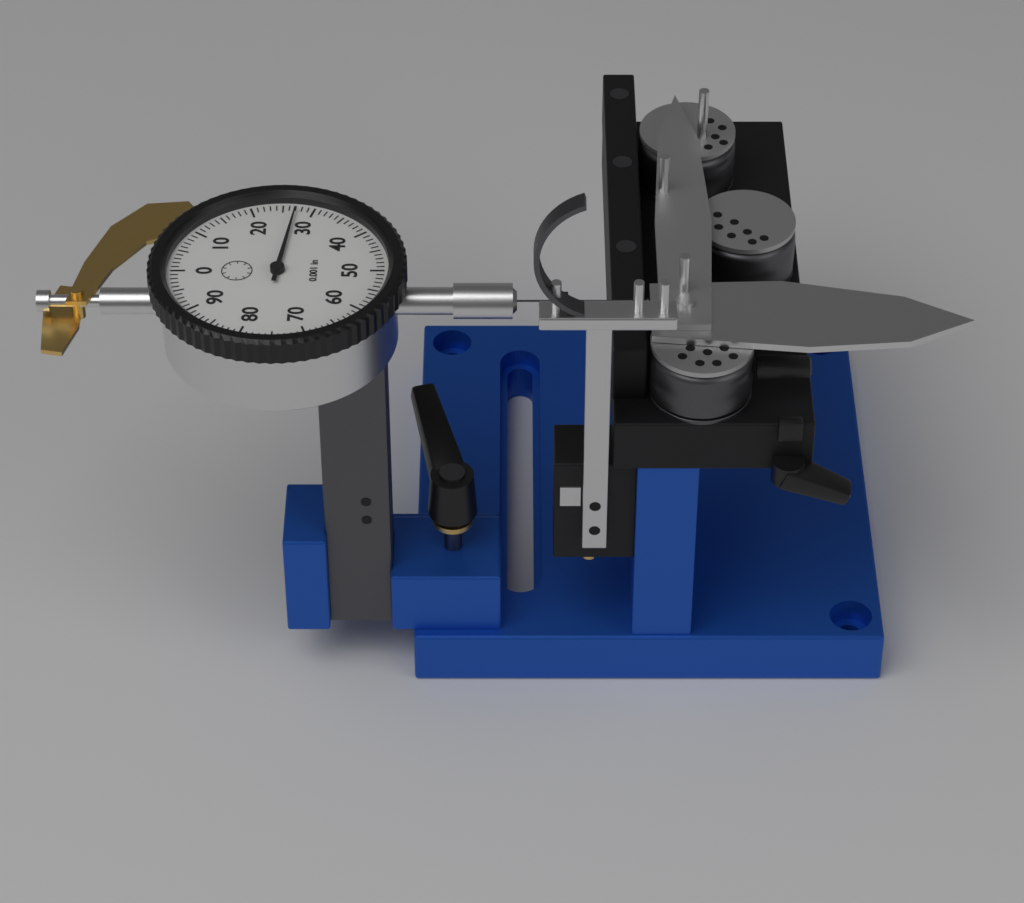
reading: 0.027 in
